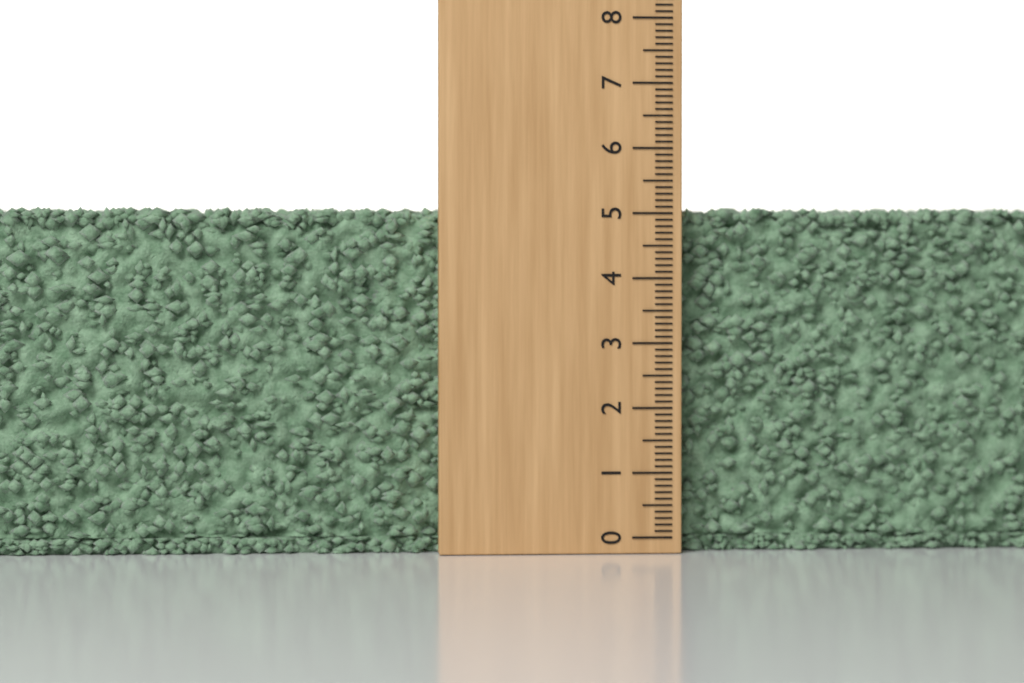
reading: 5.1 (no unit)
